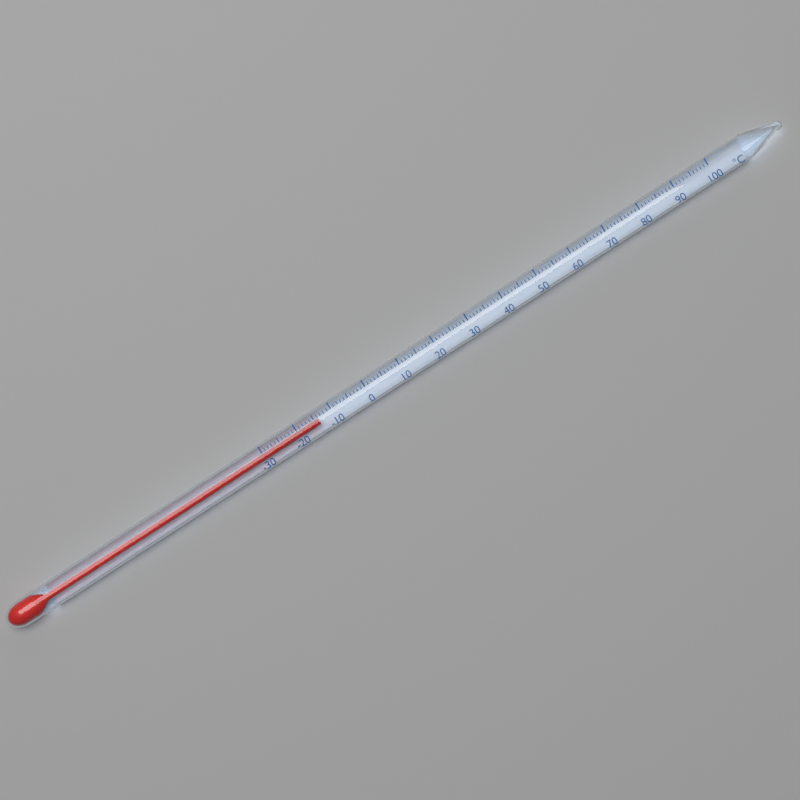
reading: -14 °C
